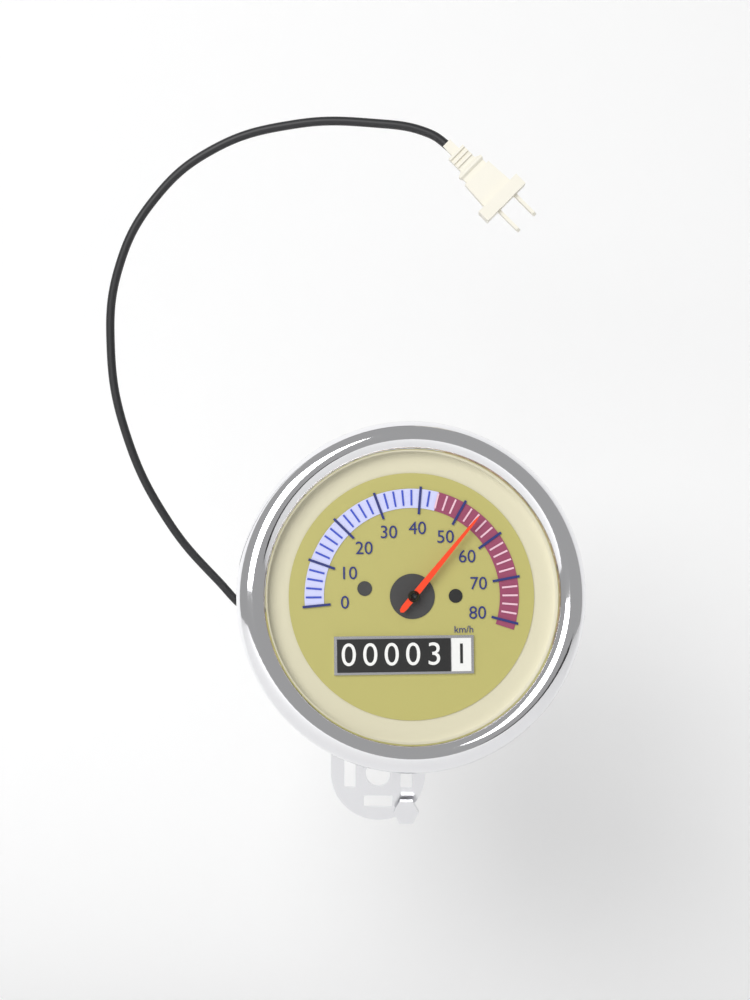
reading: 54 km/h
